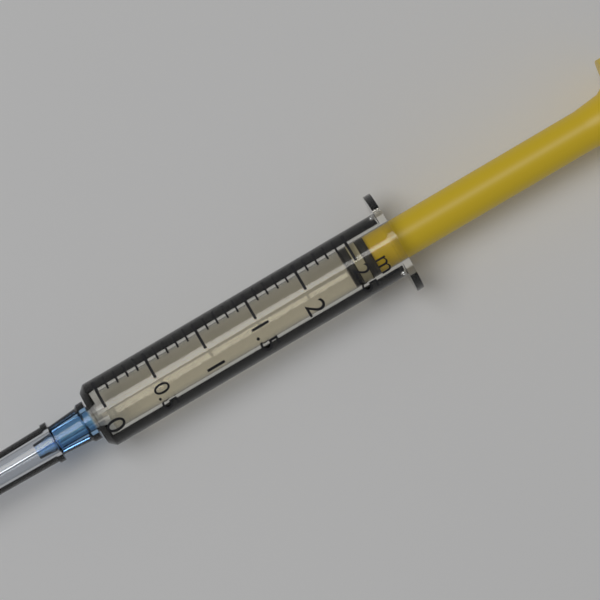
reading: 2.4 ml
